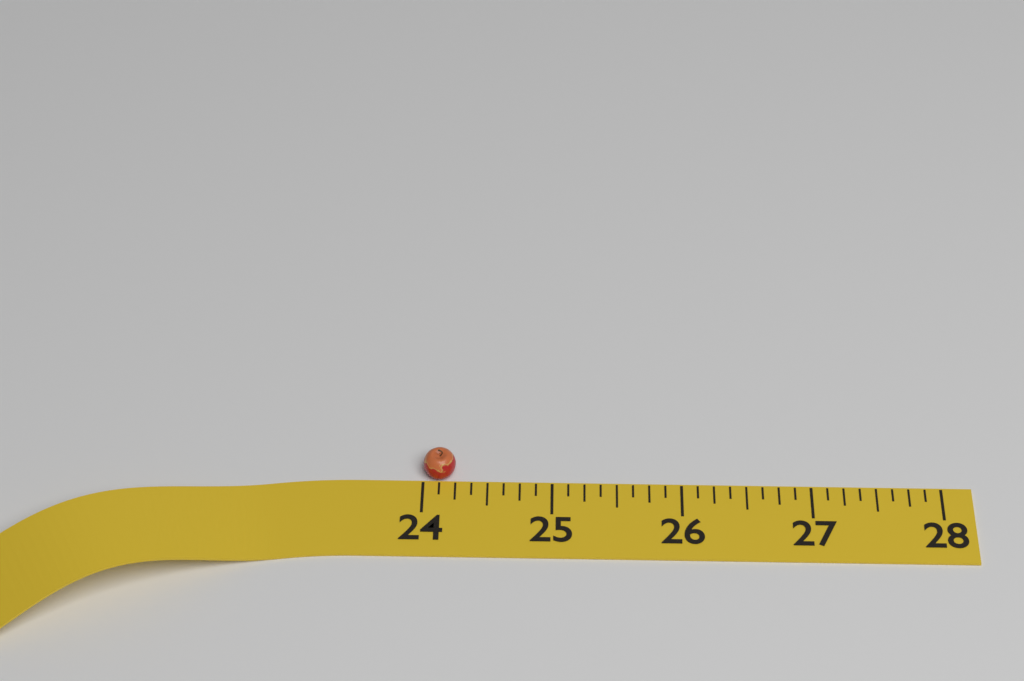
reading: 24.250 (no unit)
